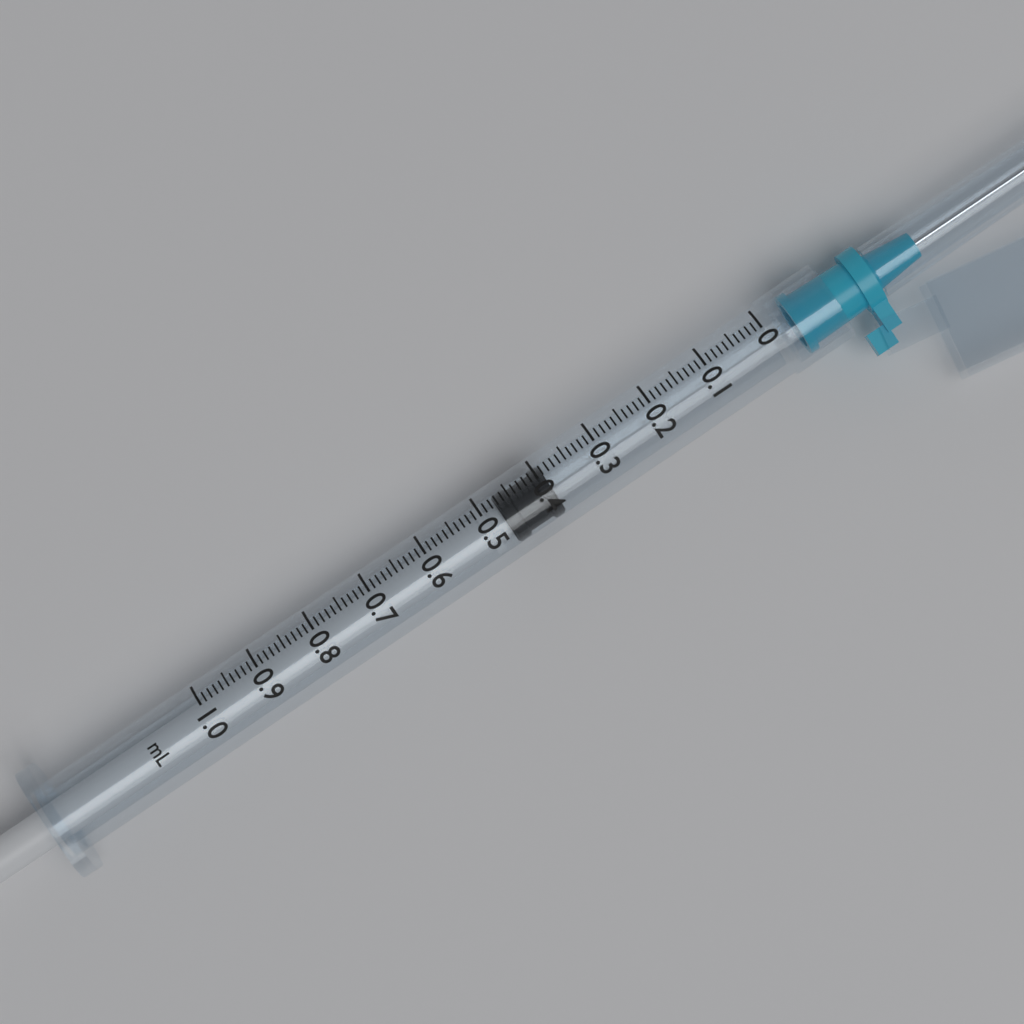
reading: 0.39 ml
